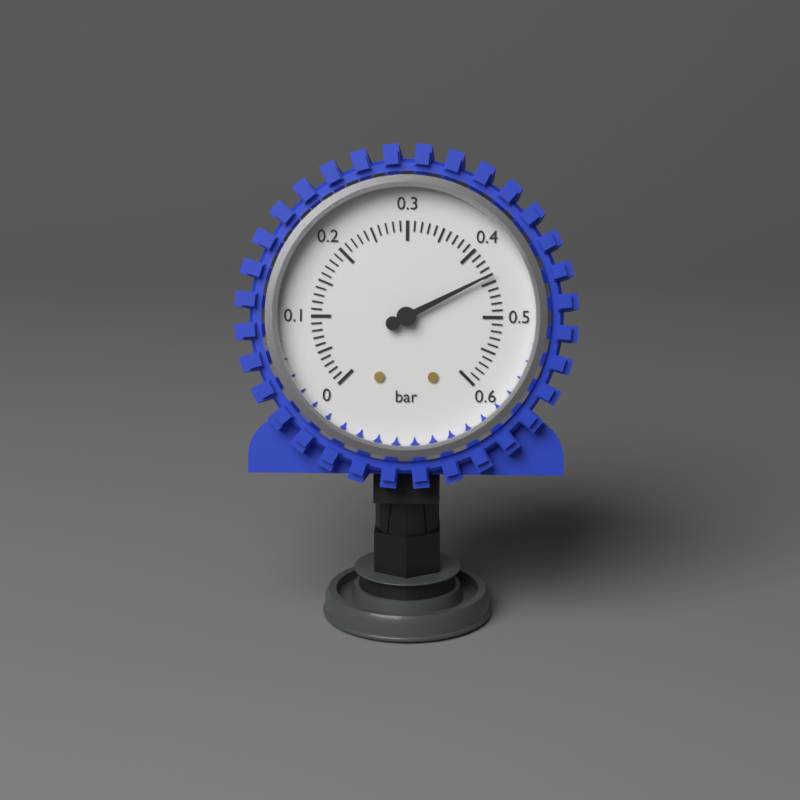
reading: 0.44 bar
